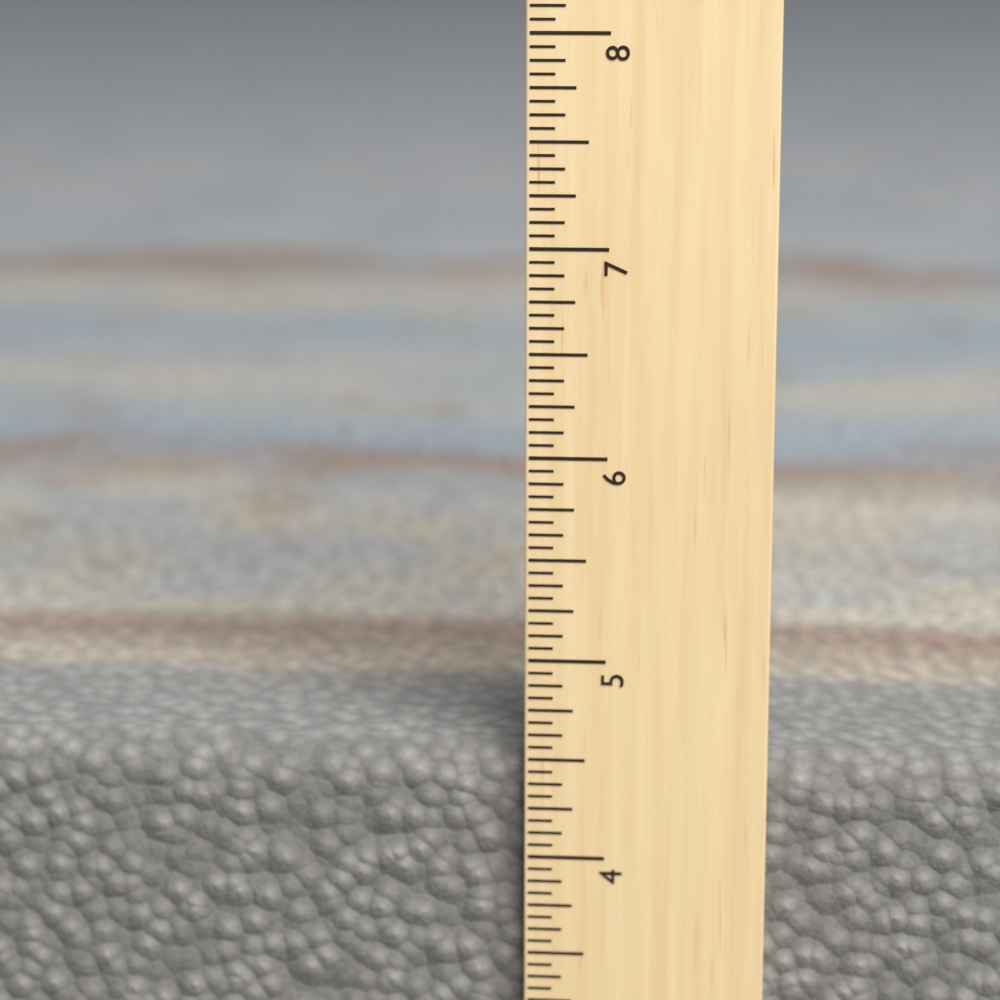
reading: 4.5000 in
